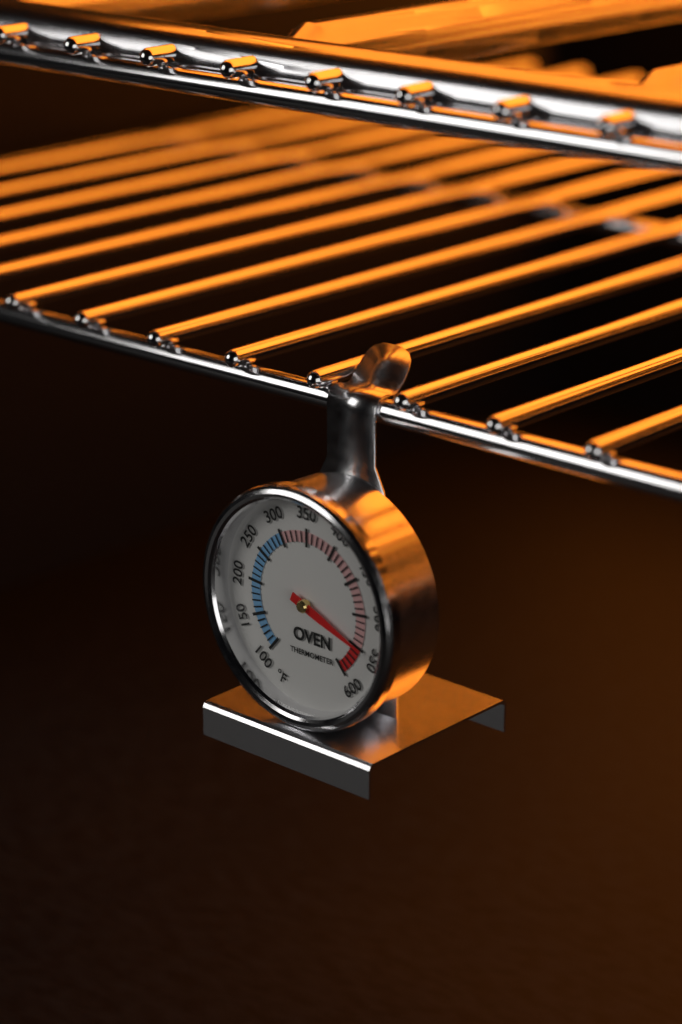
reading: 550 °F
